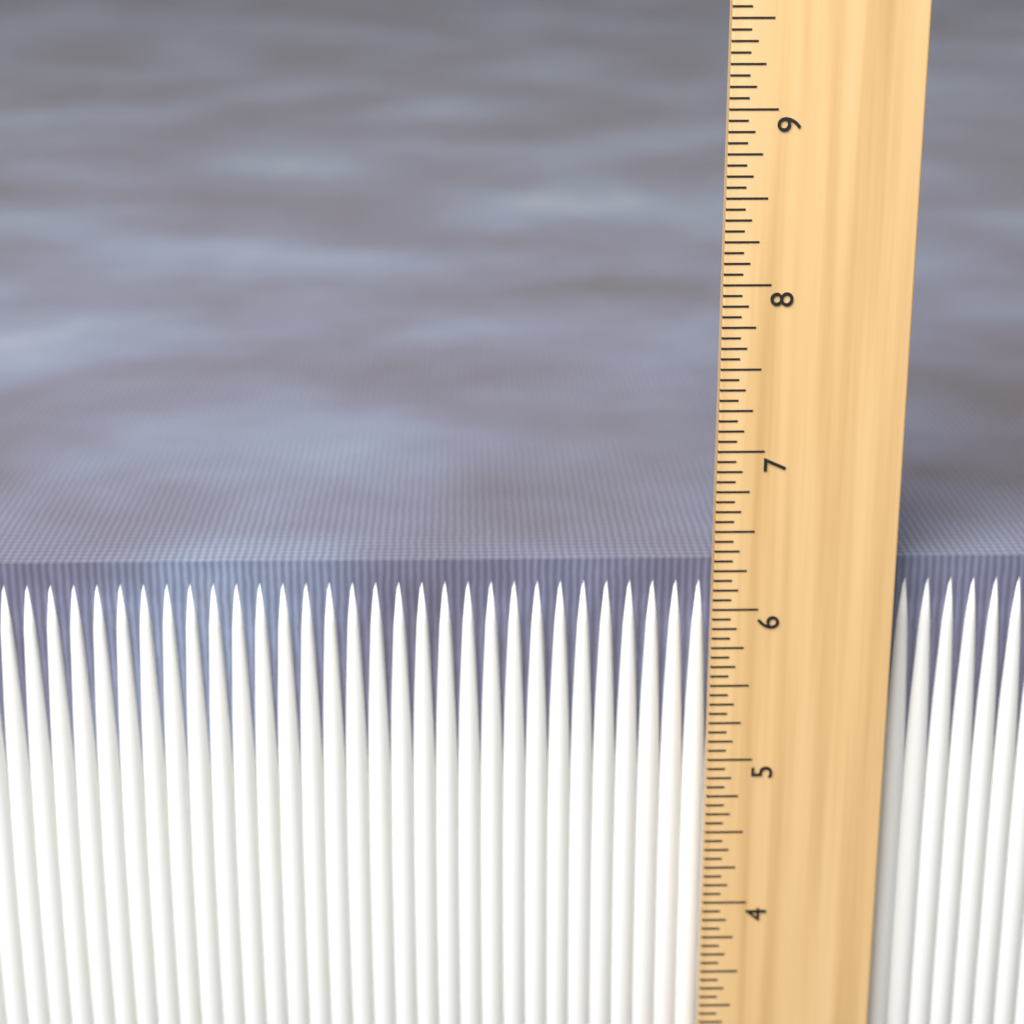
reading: 6.2500 in
